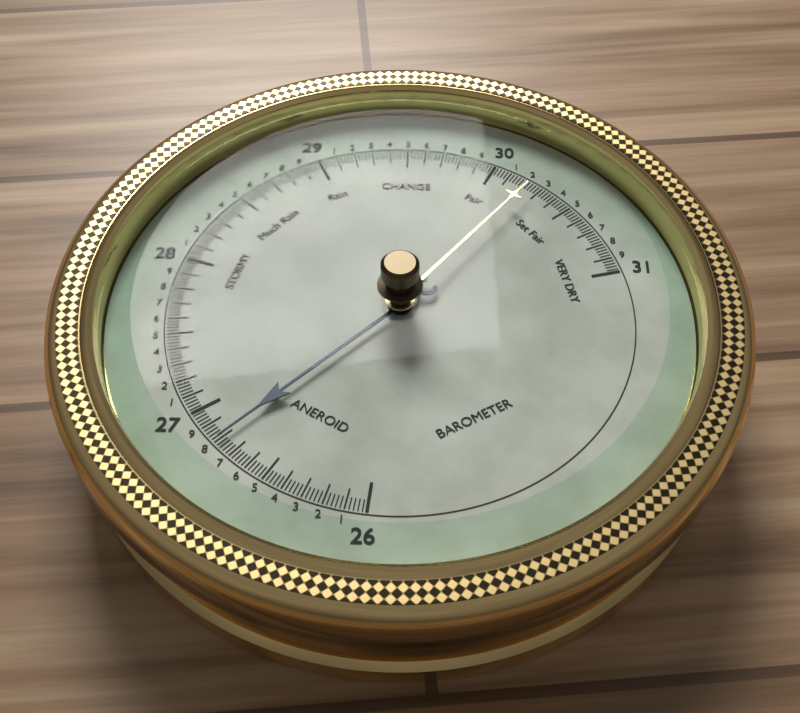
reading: 26.80 (no unit)
